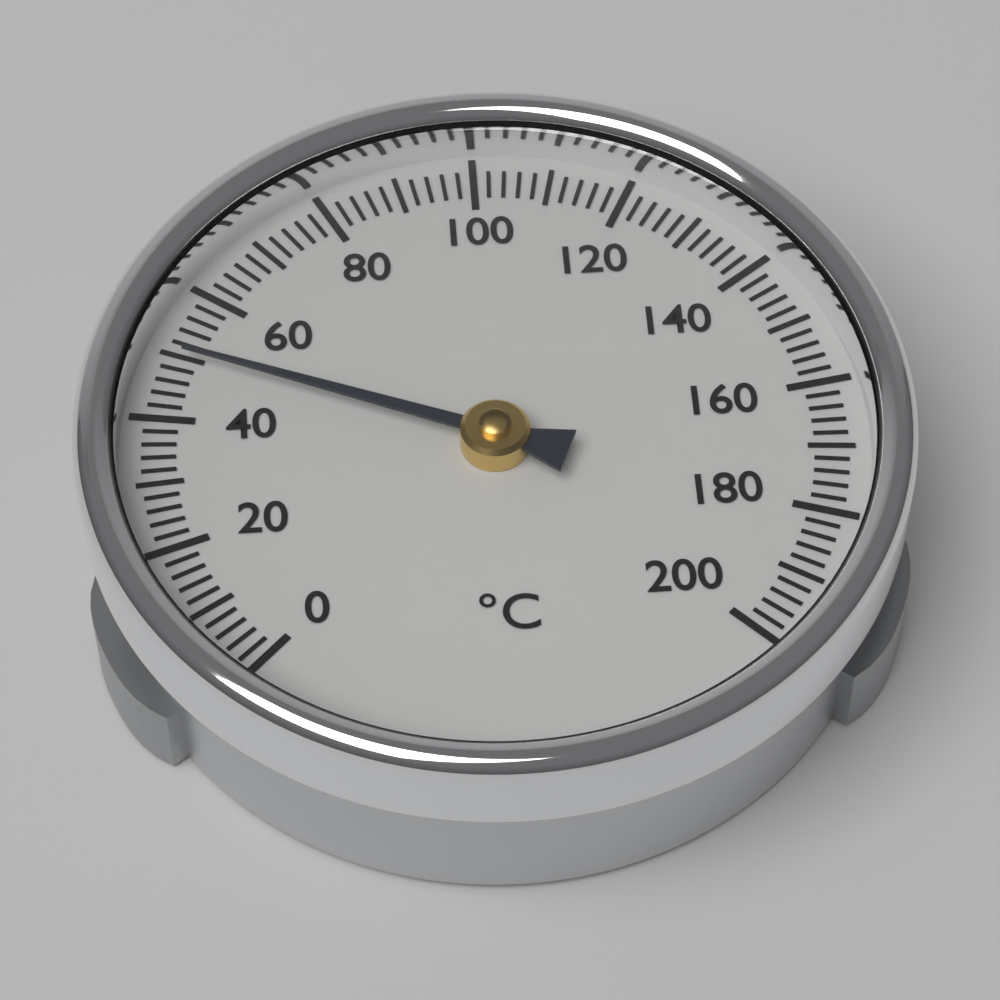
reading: 50 °C
